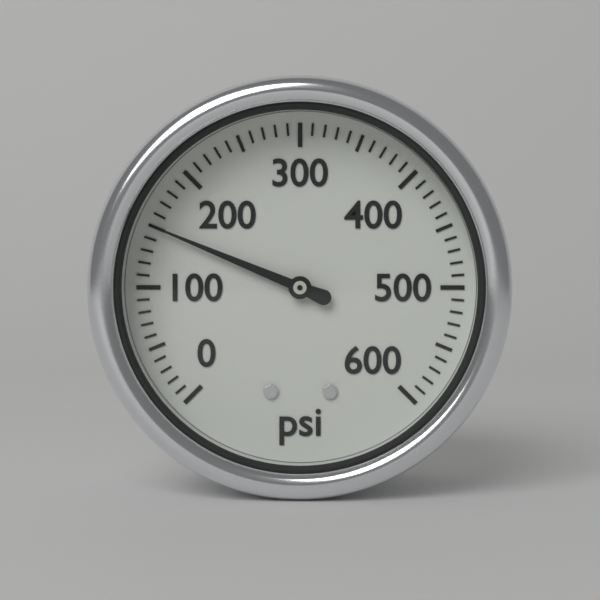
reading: 150 psi
